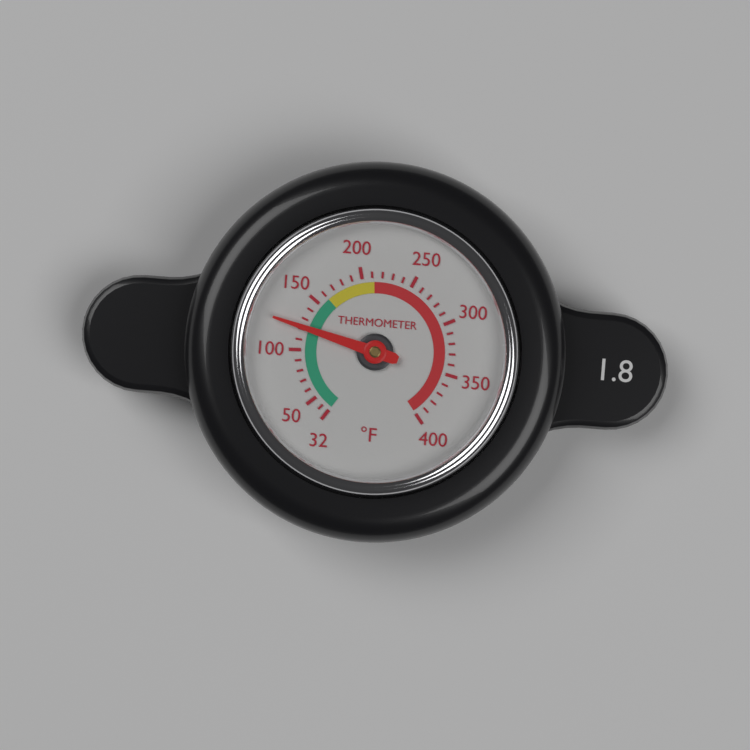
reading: 122 °F
